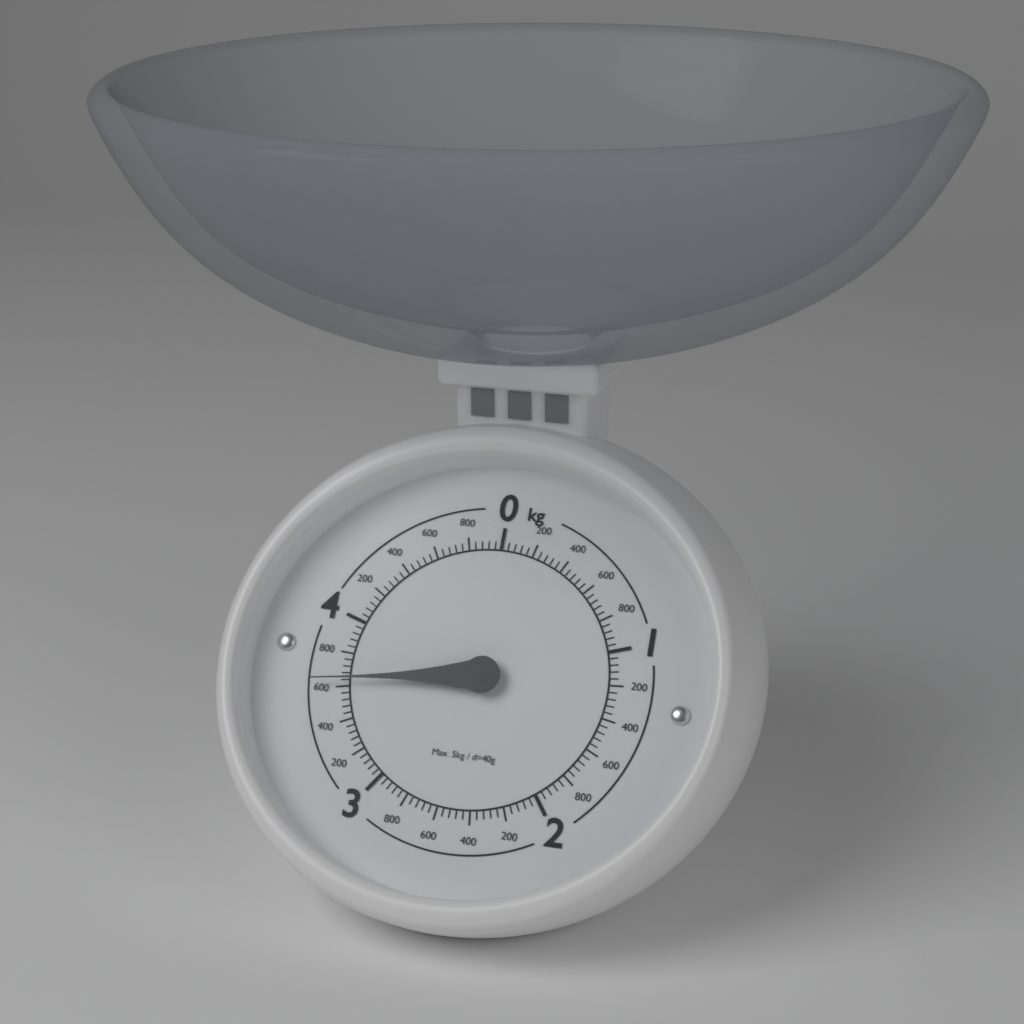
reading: 3.64 kg
